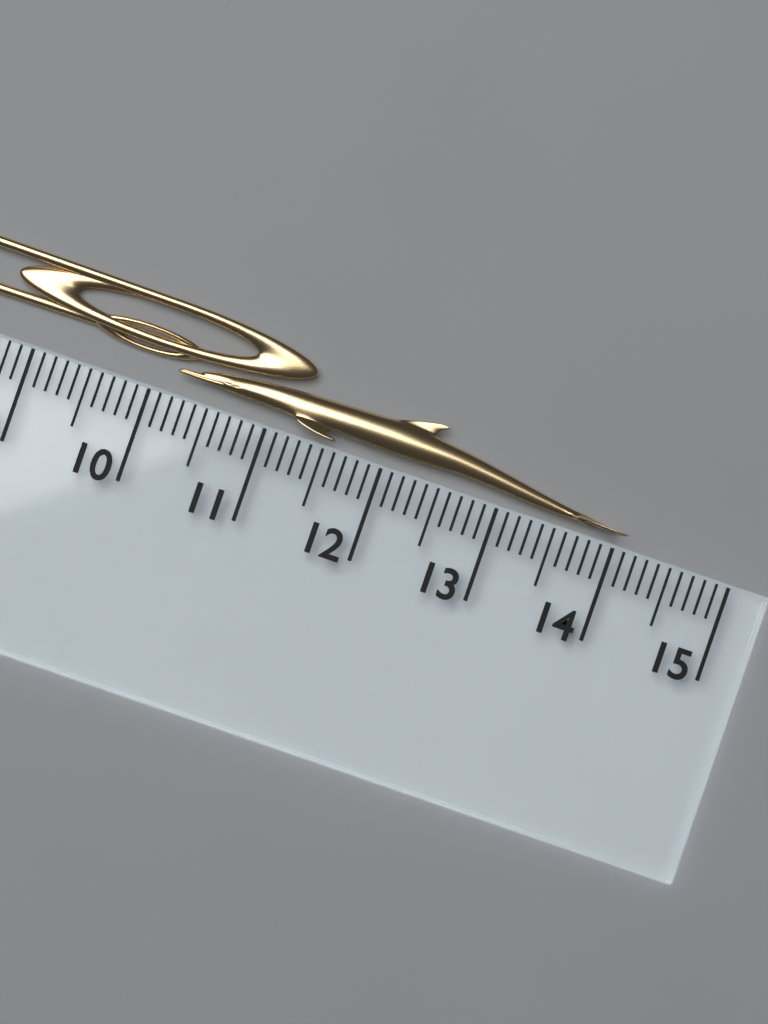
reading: 14.1 cm
